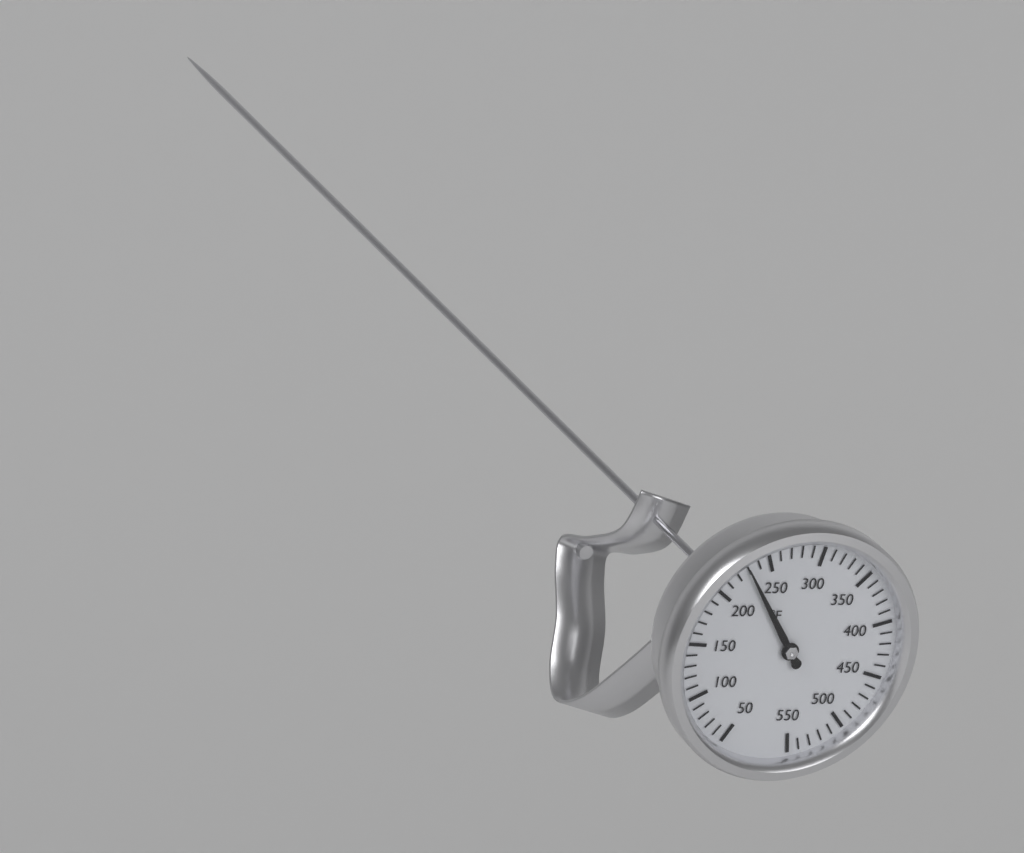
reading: 230 °F
